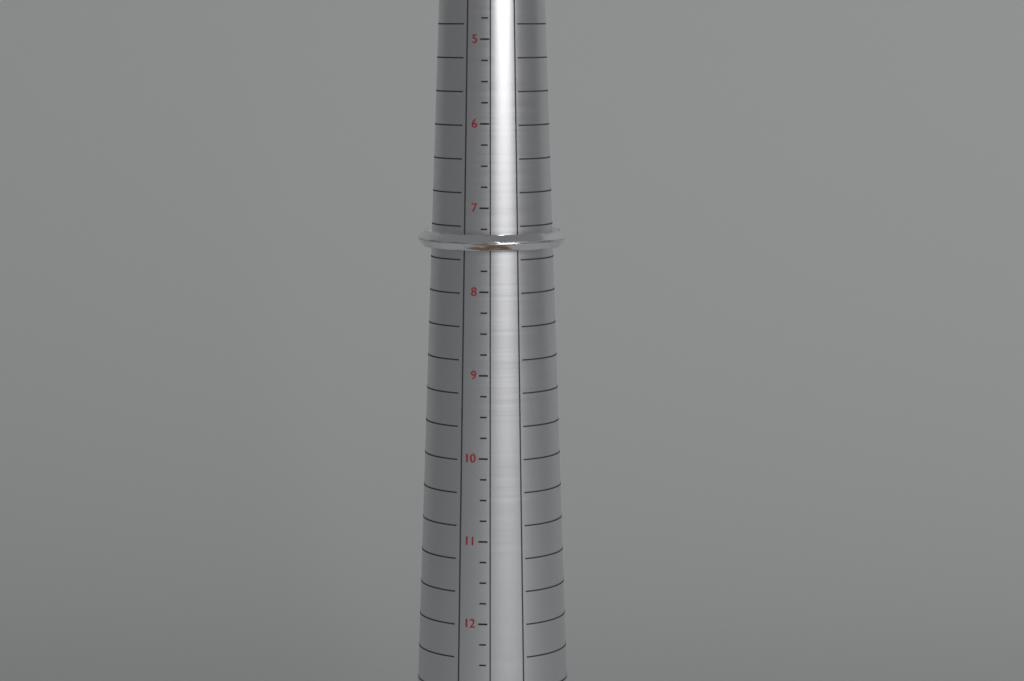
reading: 7.50 (no unit)
